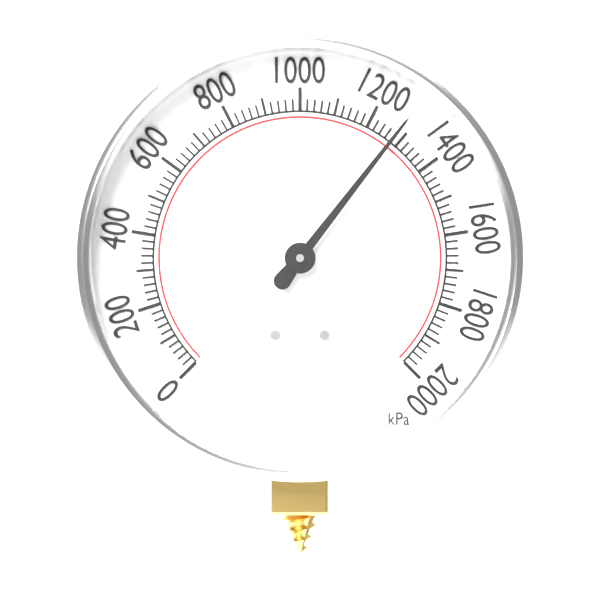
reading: 1280 kPa
